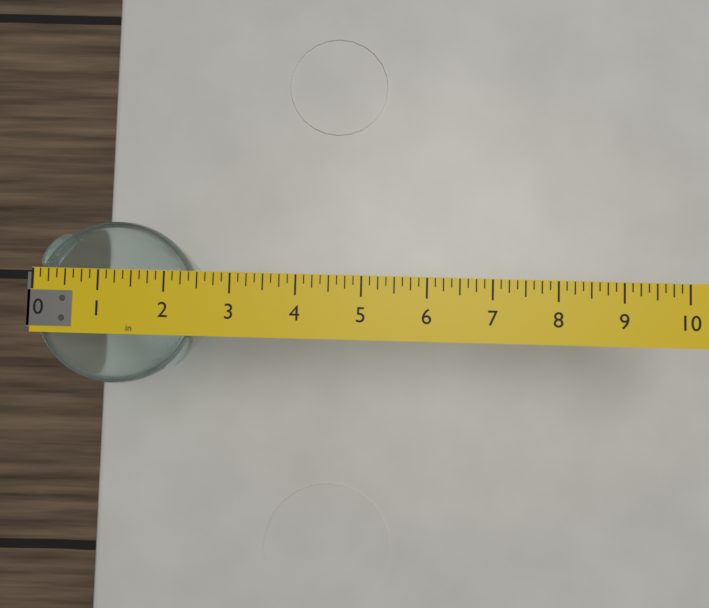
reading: 2.500 in
